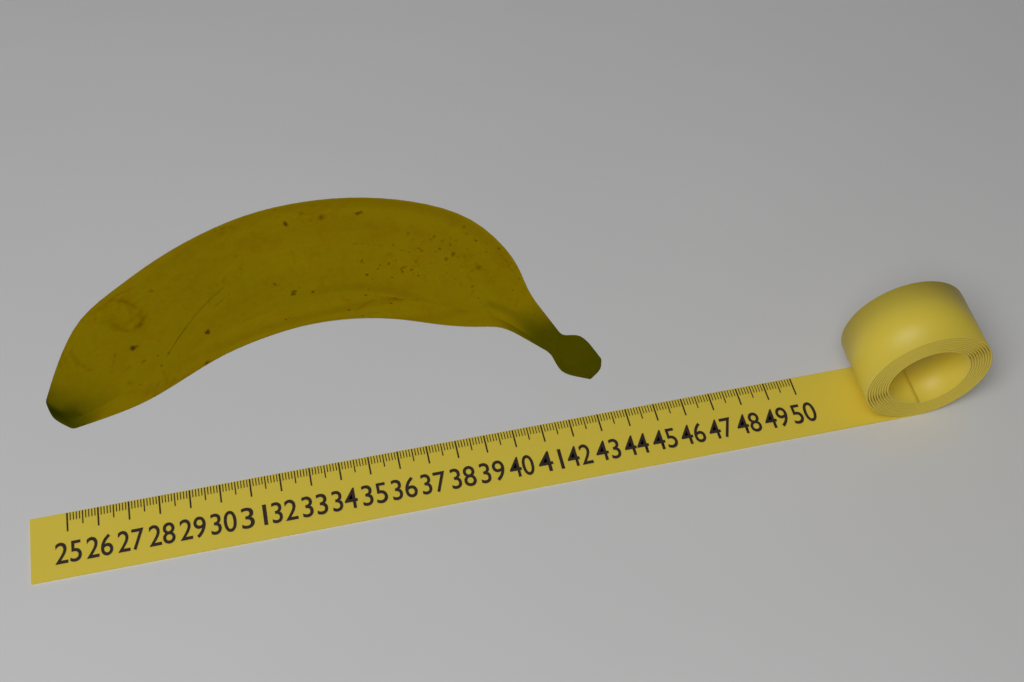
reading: 43.2 (no unit)
